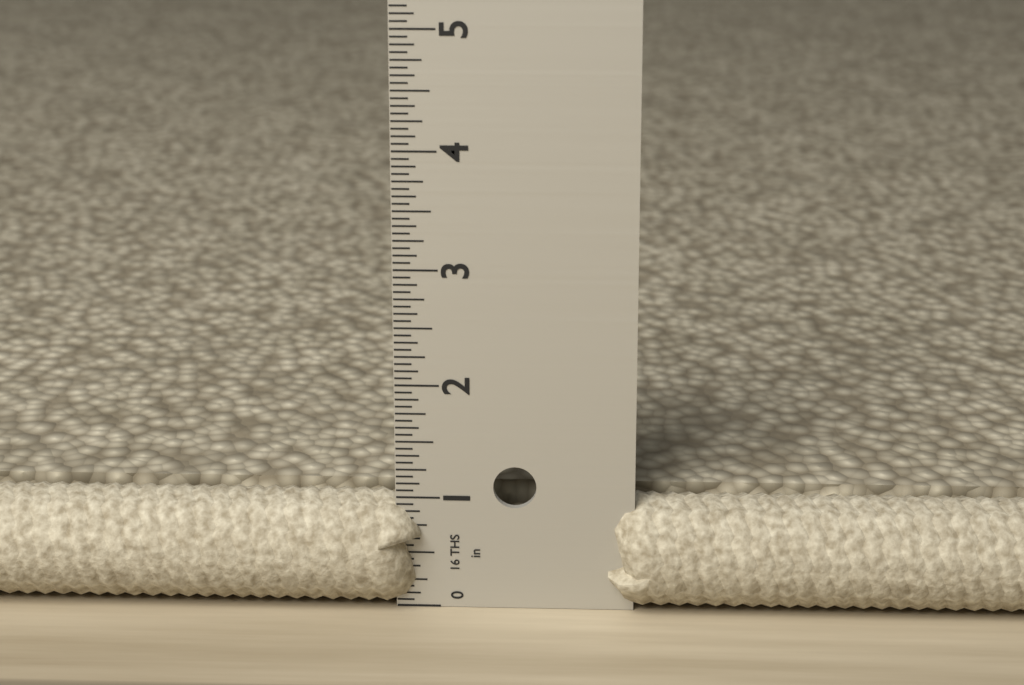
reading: 1.0000 in
